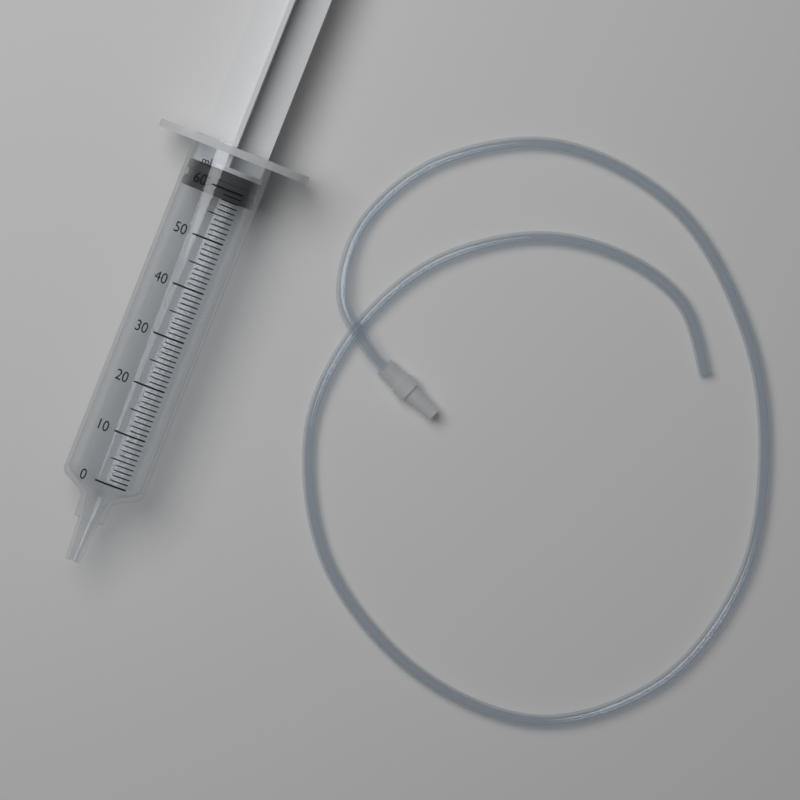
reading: 58 ml
